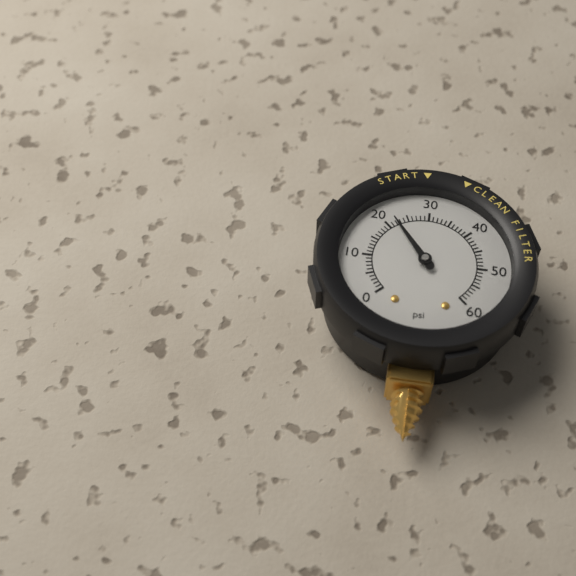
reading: 22 psi
